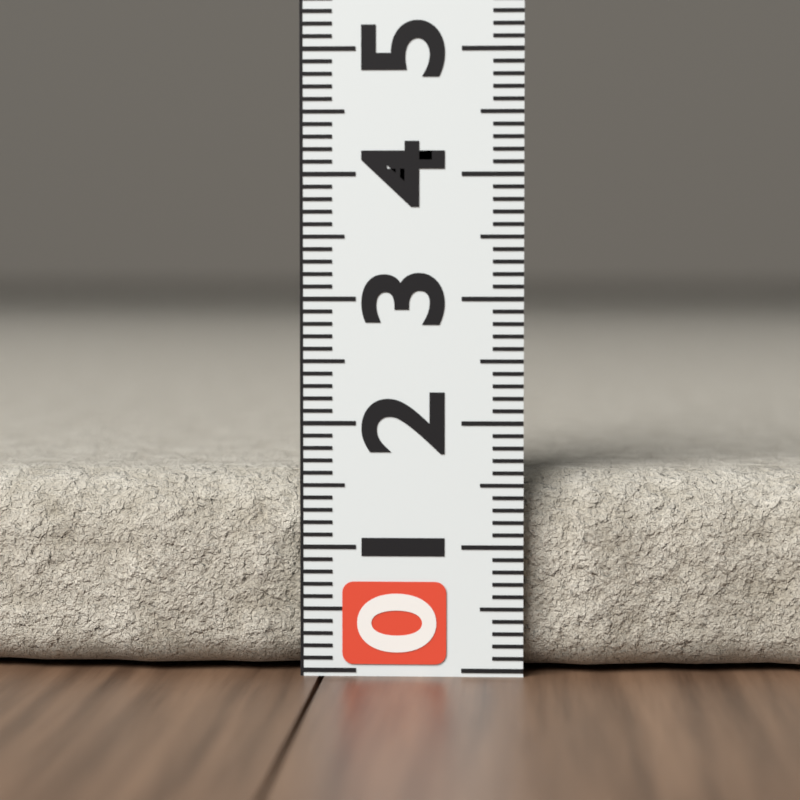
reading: 1.6 (no unit)
